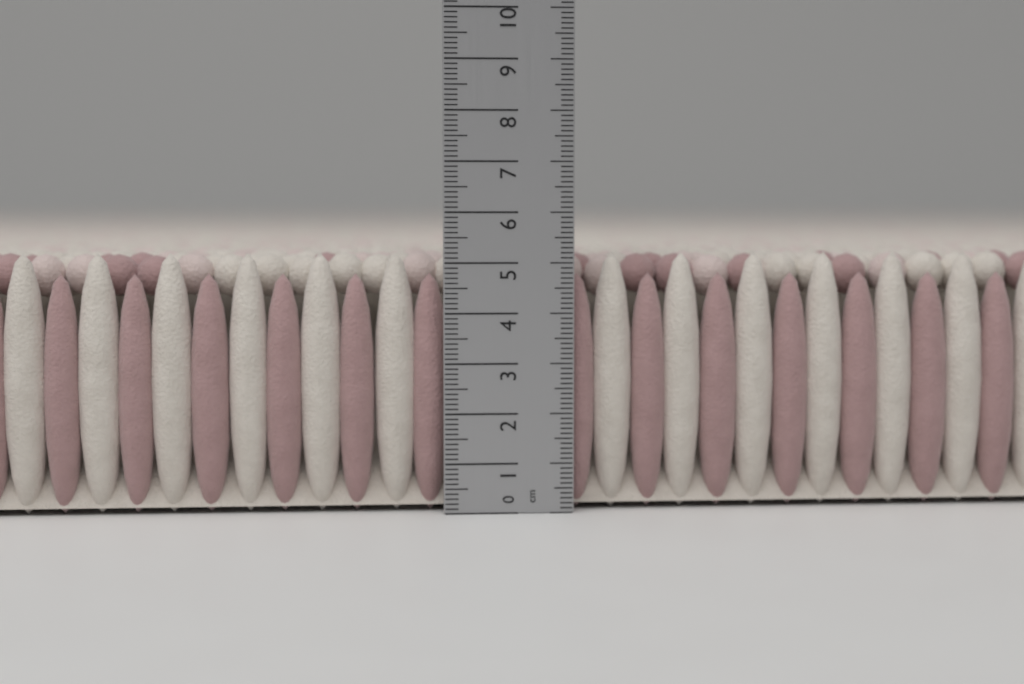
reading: 5.2 cm
